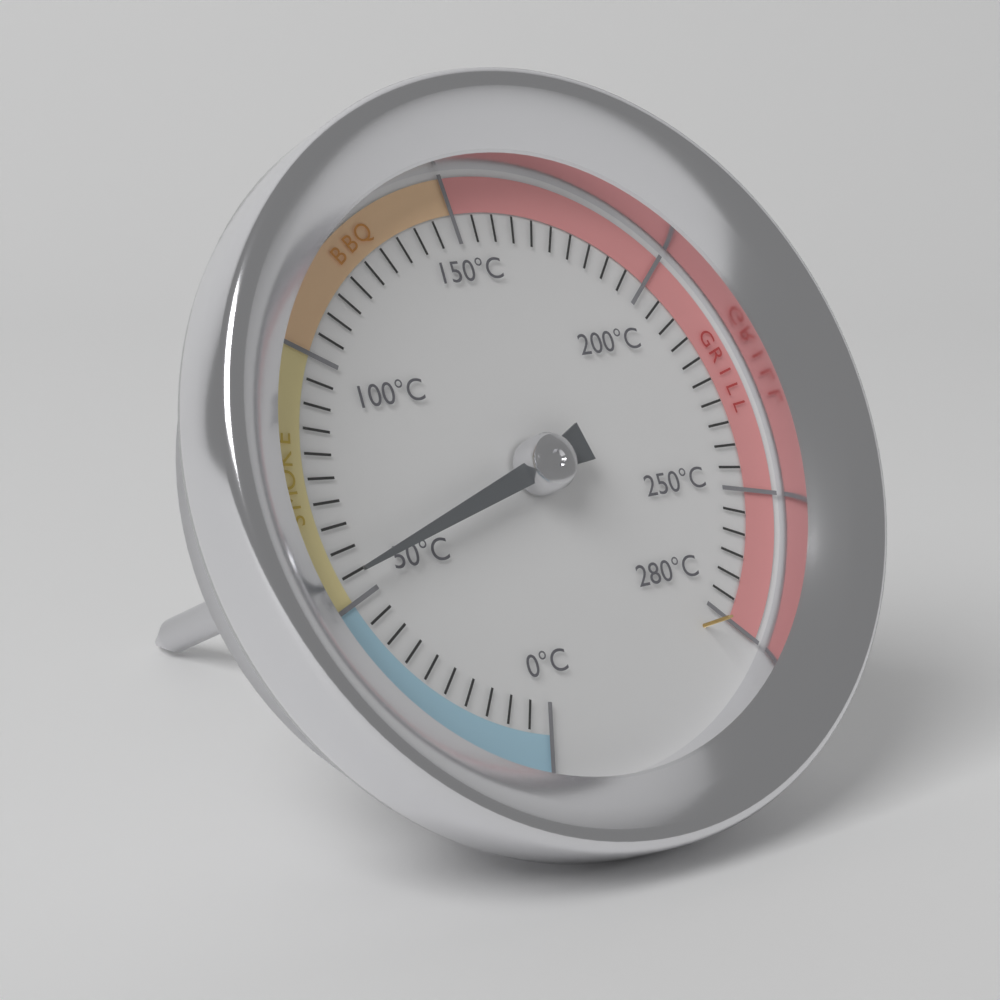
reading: 55 °C
